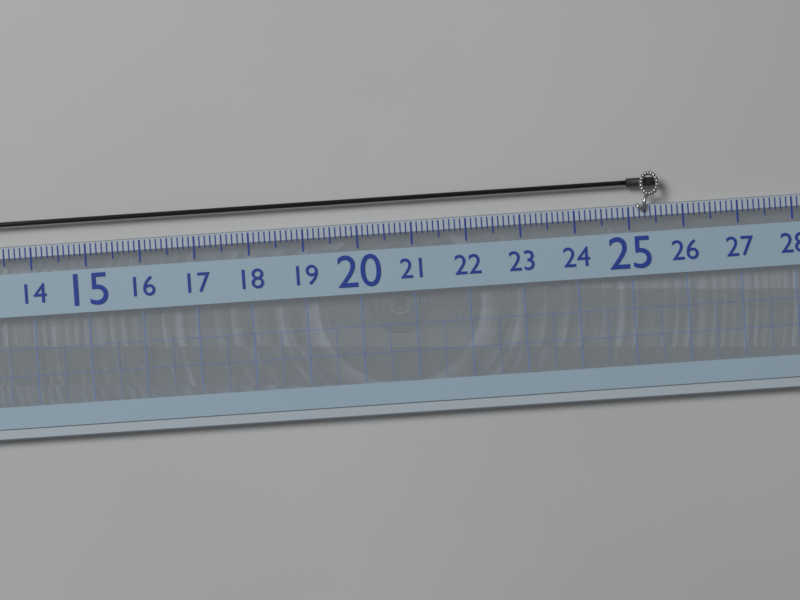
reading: 25.6 (no unit)
